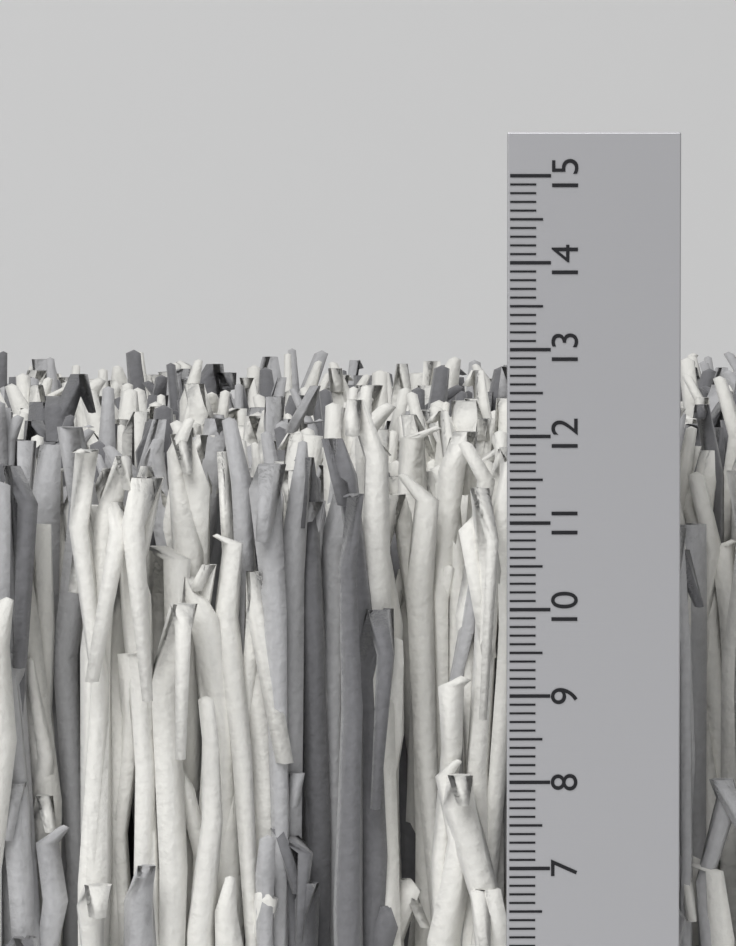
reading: 12.7 cm
